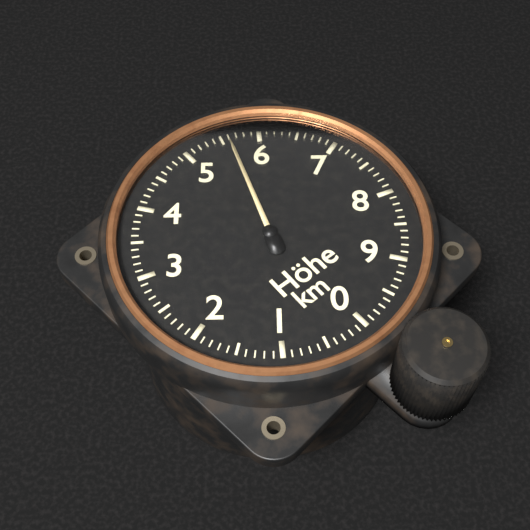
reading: 5.6 km
